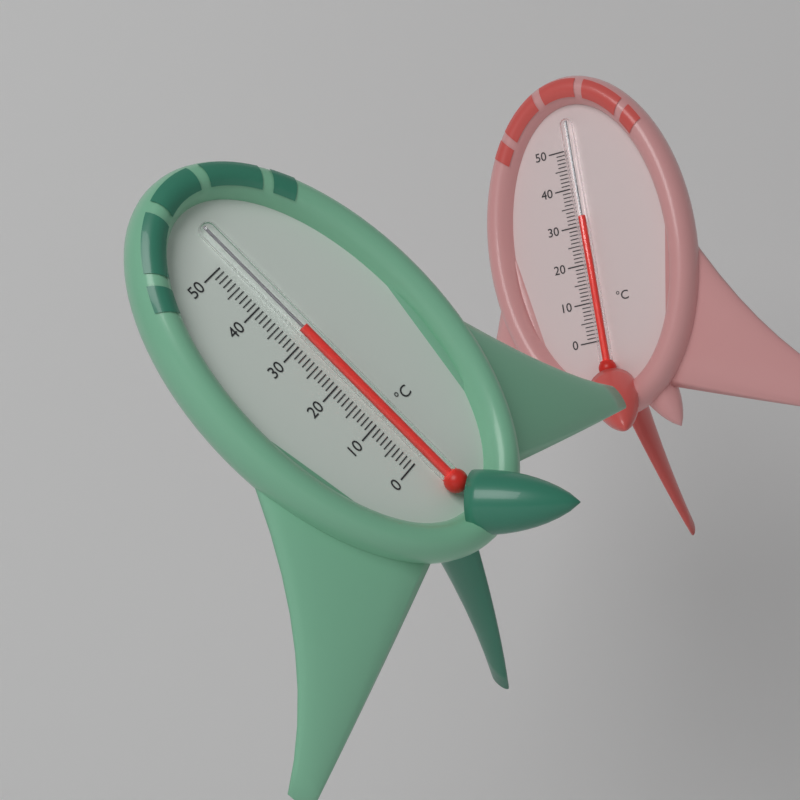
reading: 32 °C
